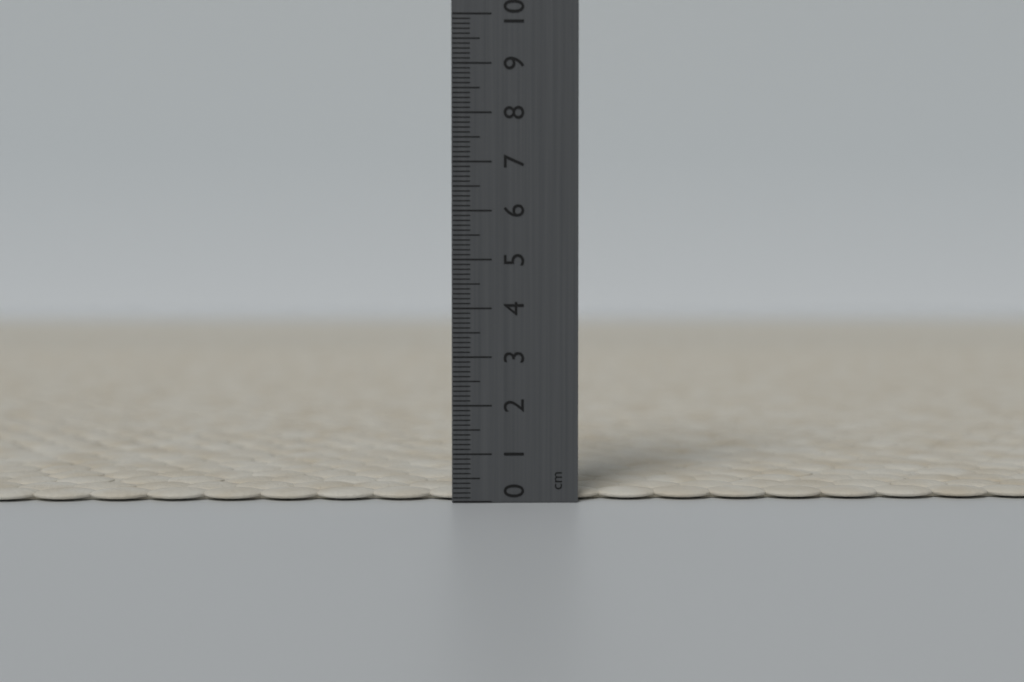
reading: 0.2 cm
